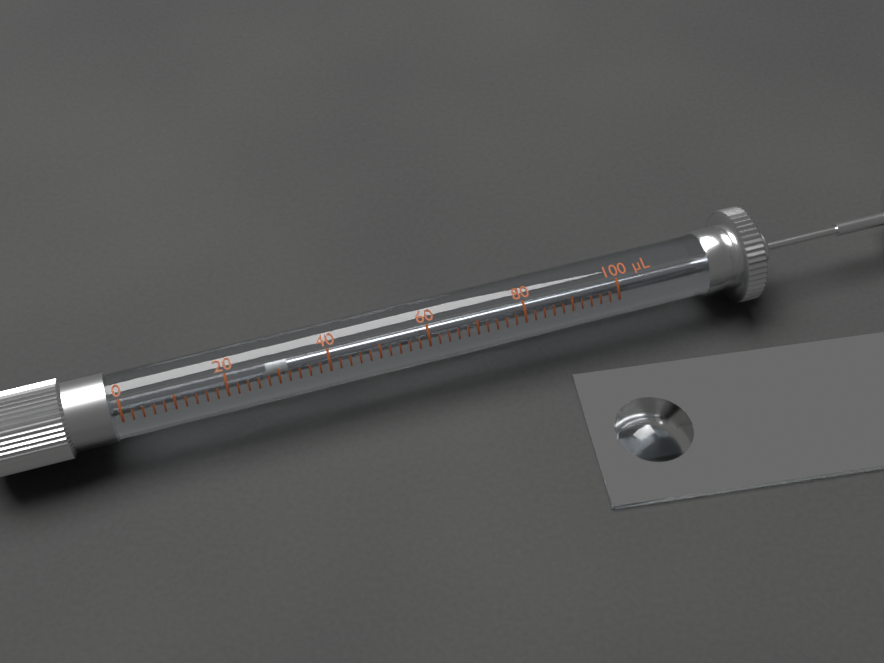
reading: 28 µL
